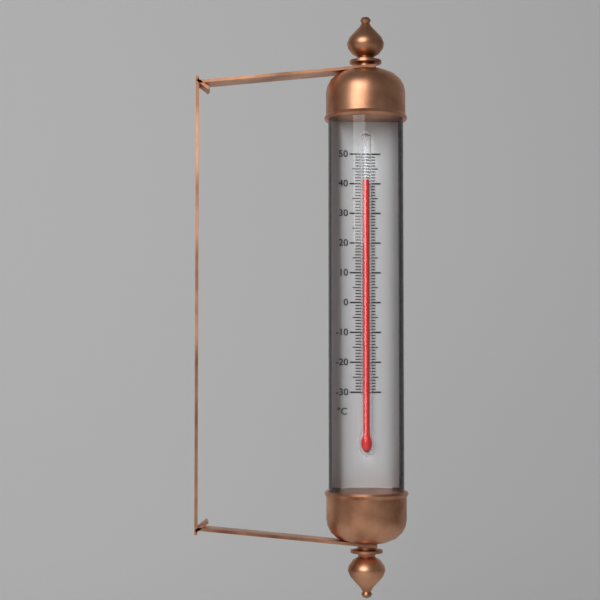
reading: 41 °C
